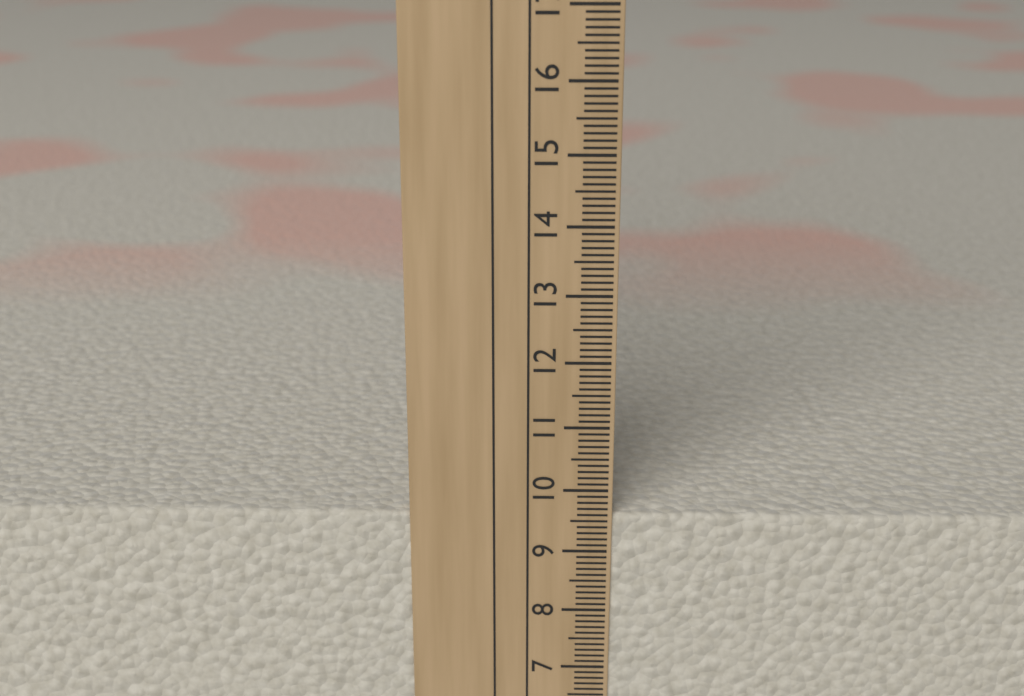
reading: 9.6 cm
